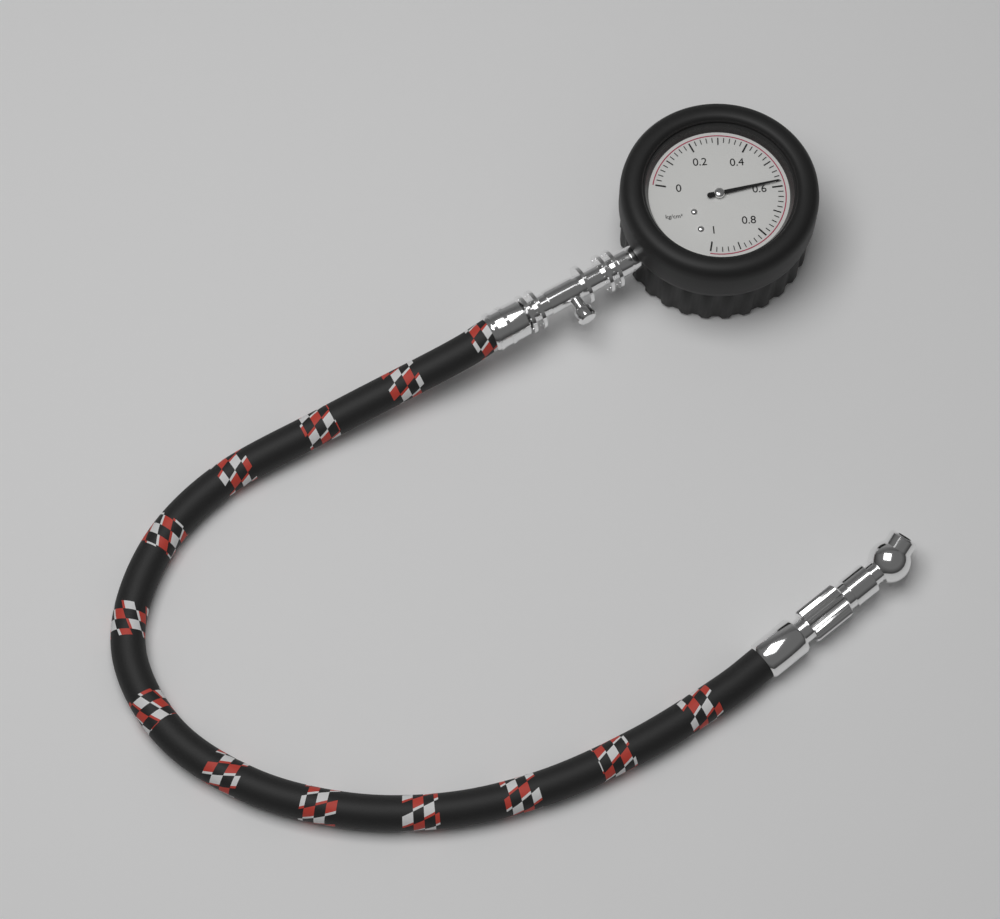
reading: 0.58 kg/cm²
